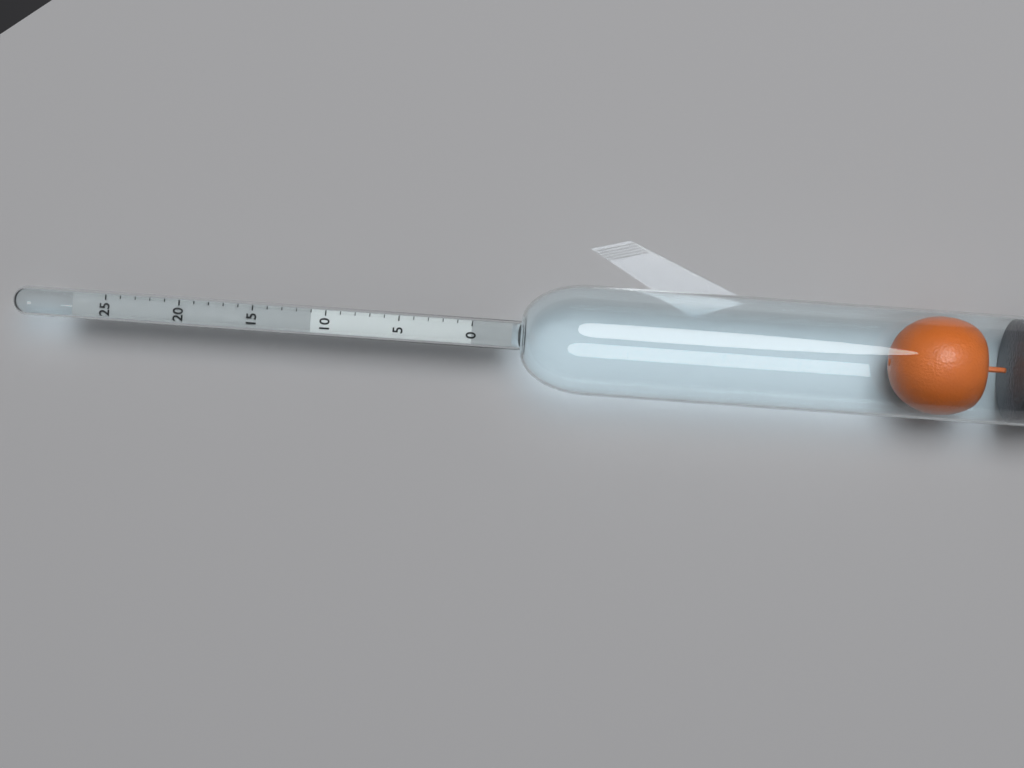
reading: 11 (no unit)
